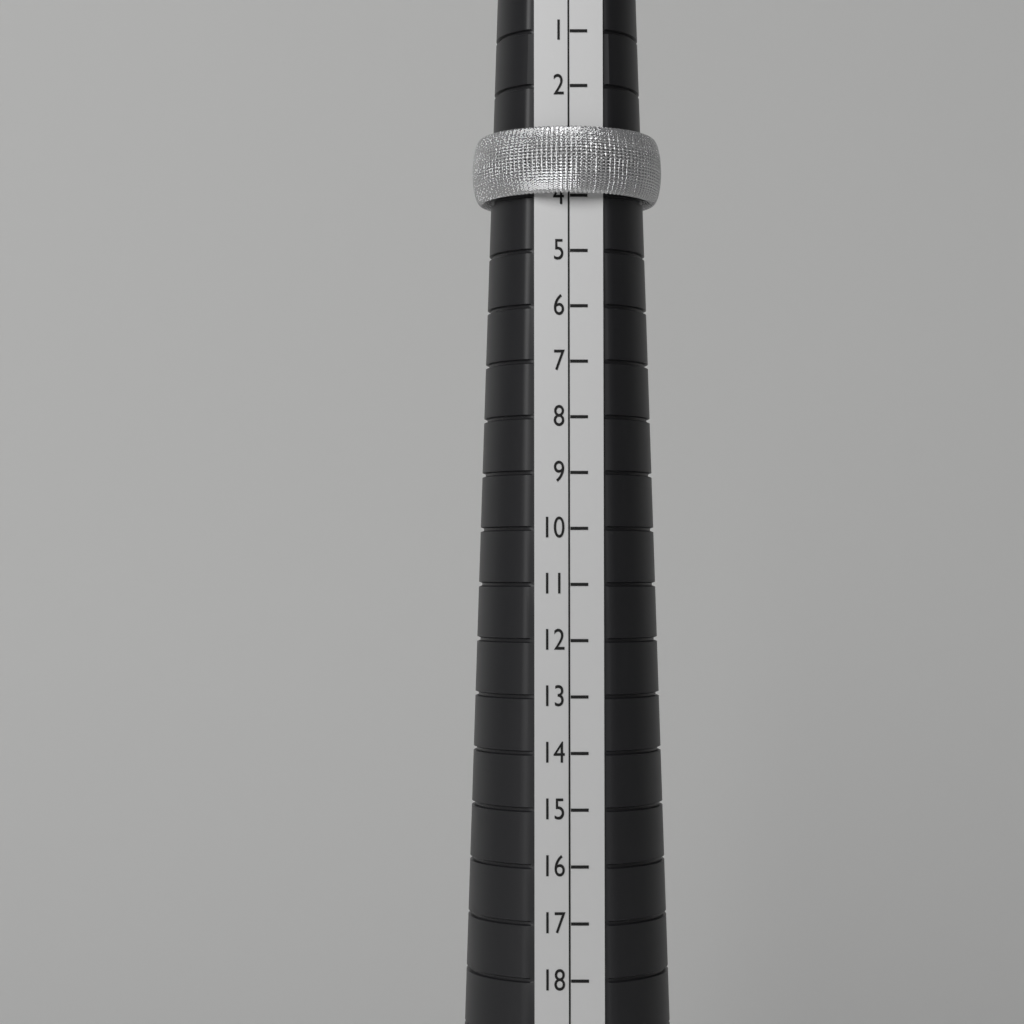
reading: 4 (no unit)
